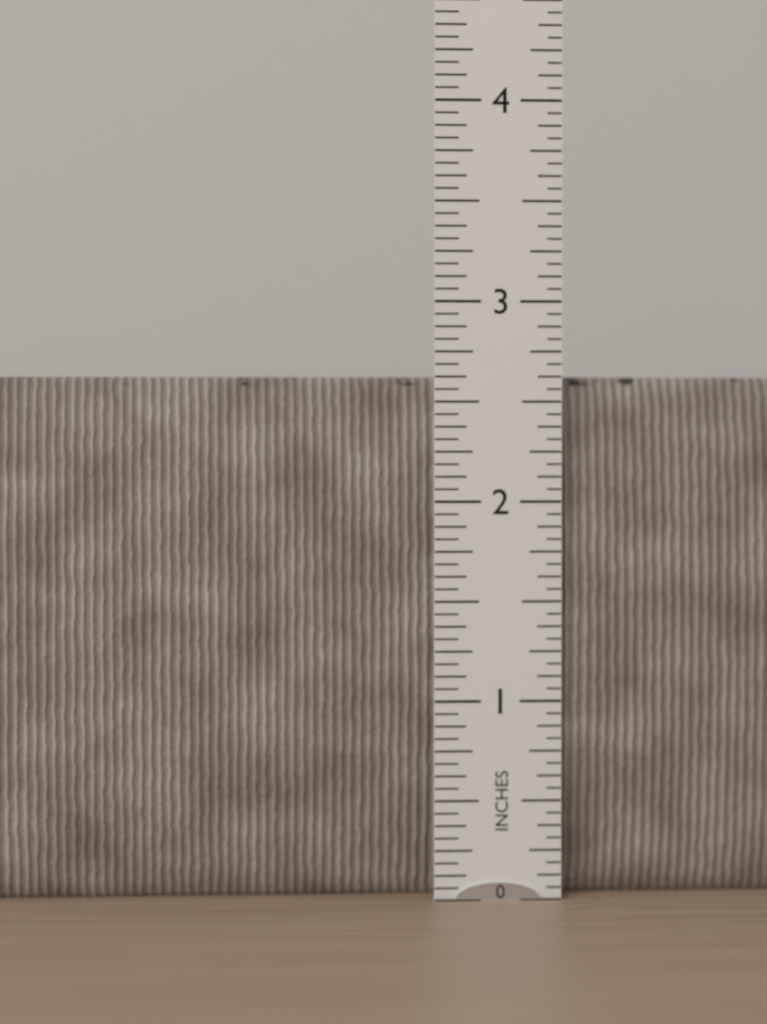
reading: 2.6250 in
